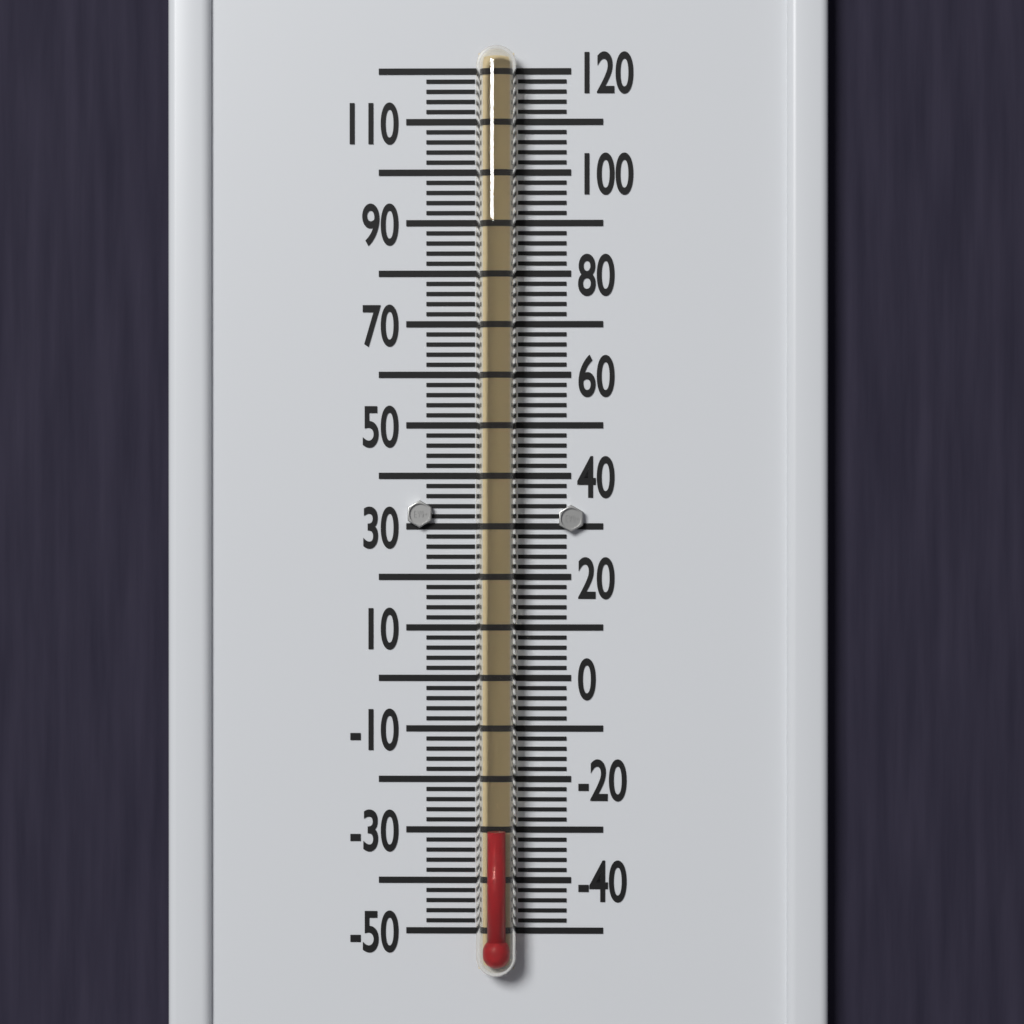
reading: -30 °F
